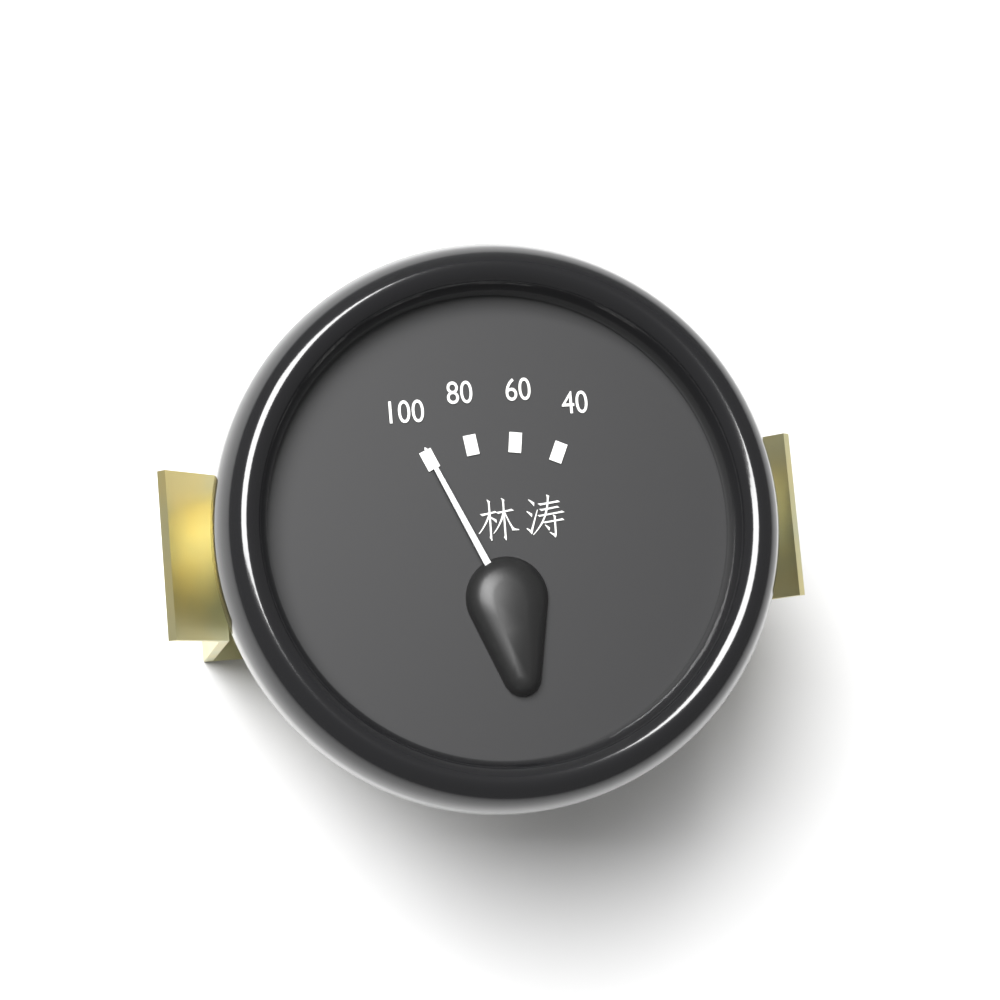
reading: 100 (no unit)
